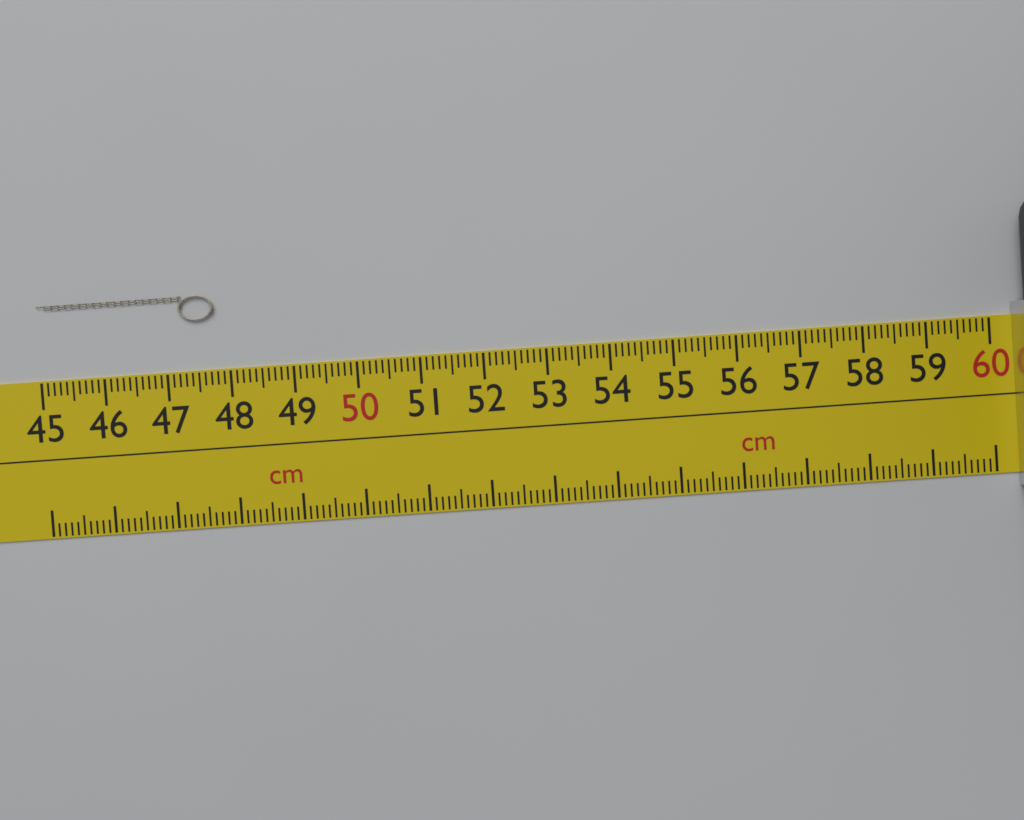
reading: 47.8 cm
